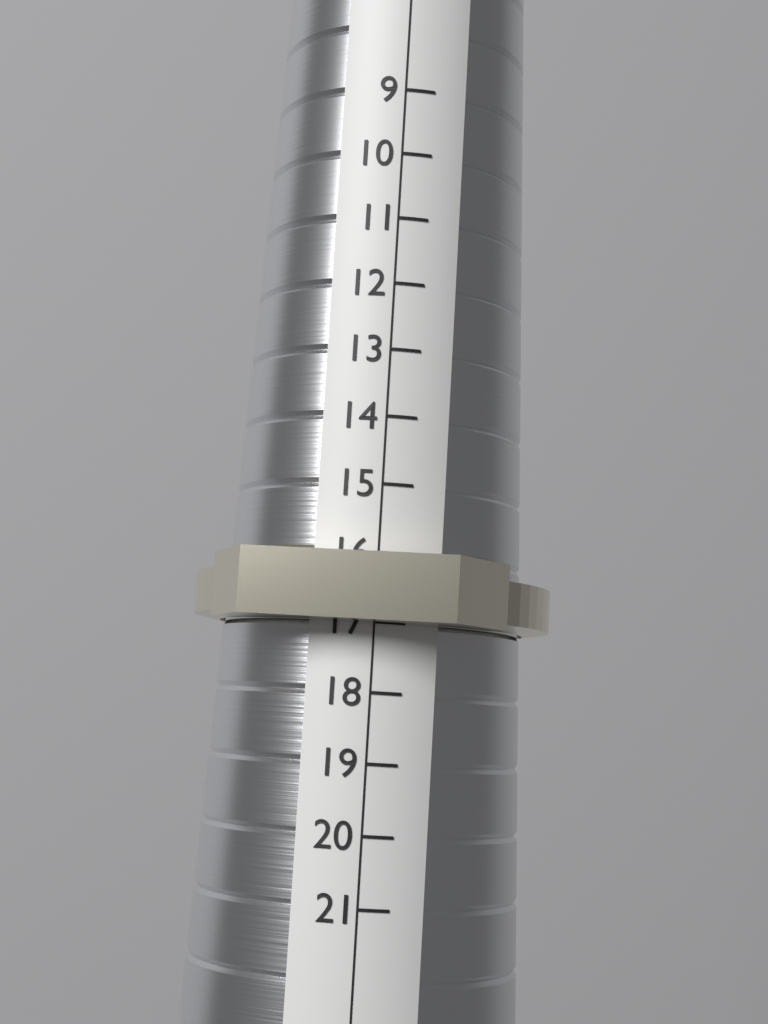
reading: 17 (no unit)
